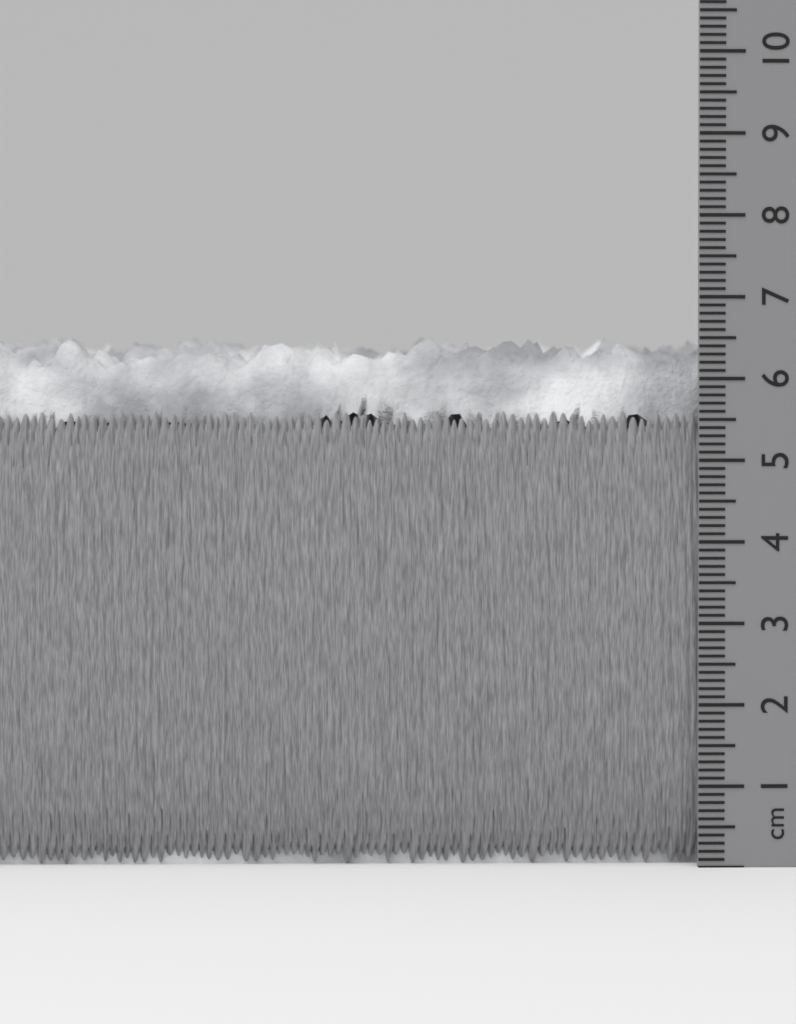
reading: 6.6 cm
